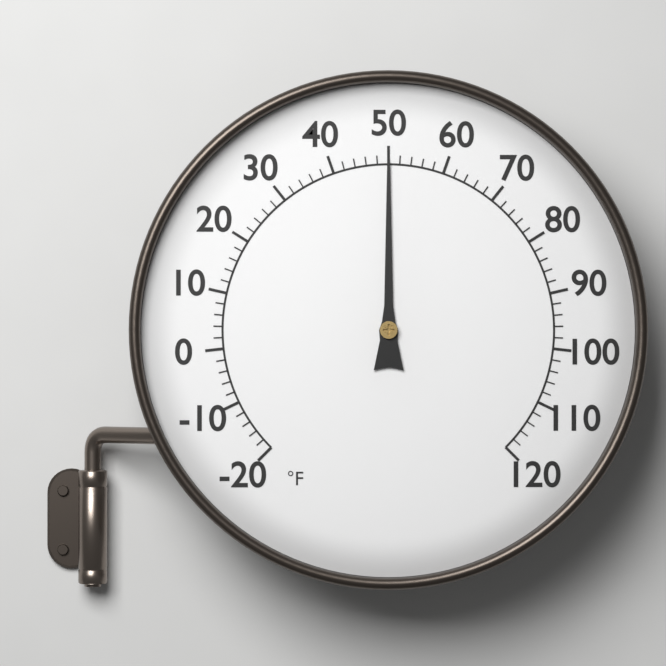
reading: 50 °F
